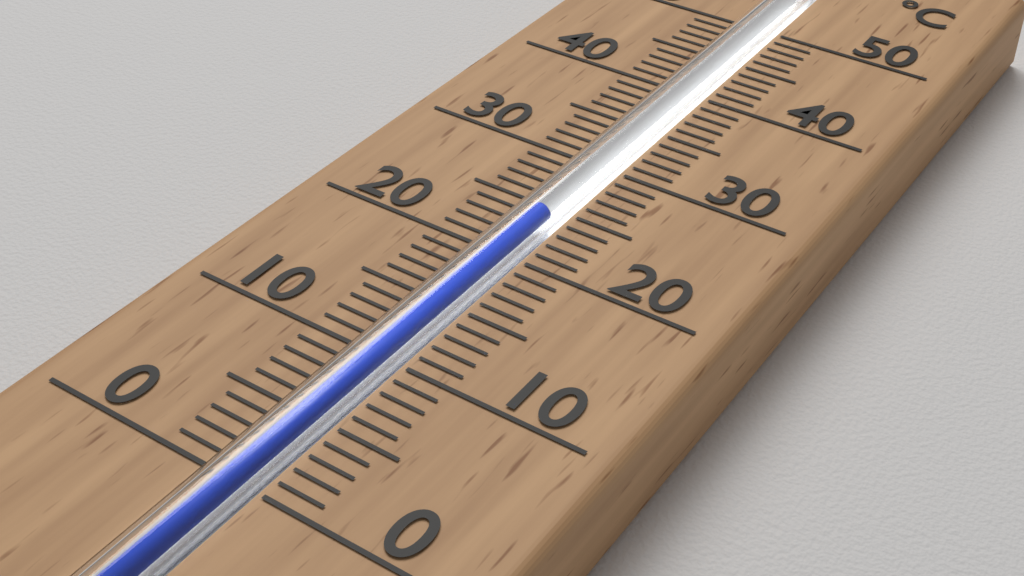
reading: 24 °C
